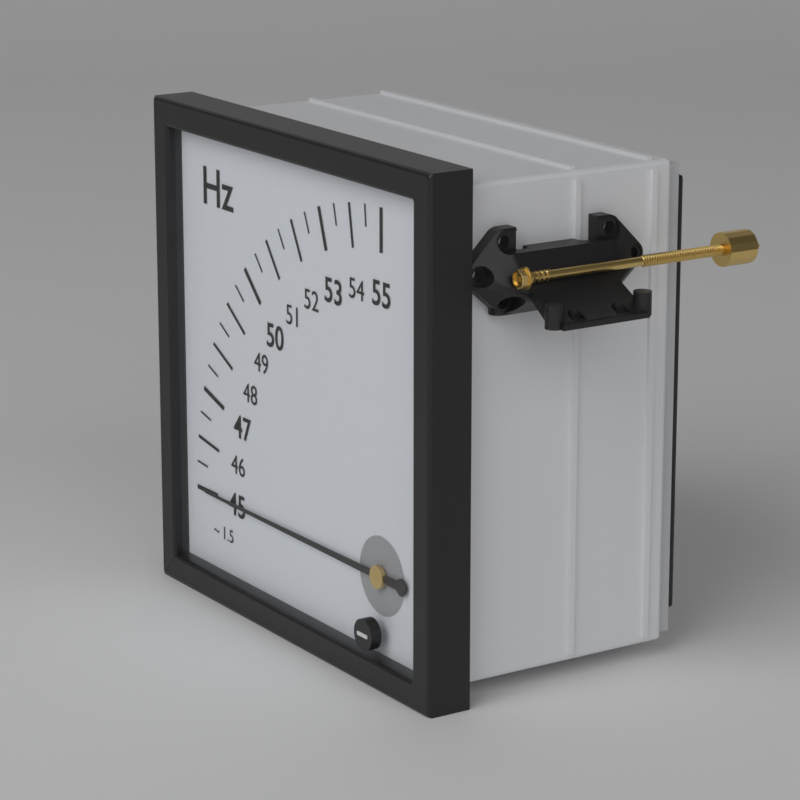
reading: 45.0 Hz
